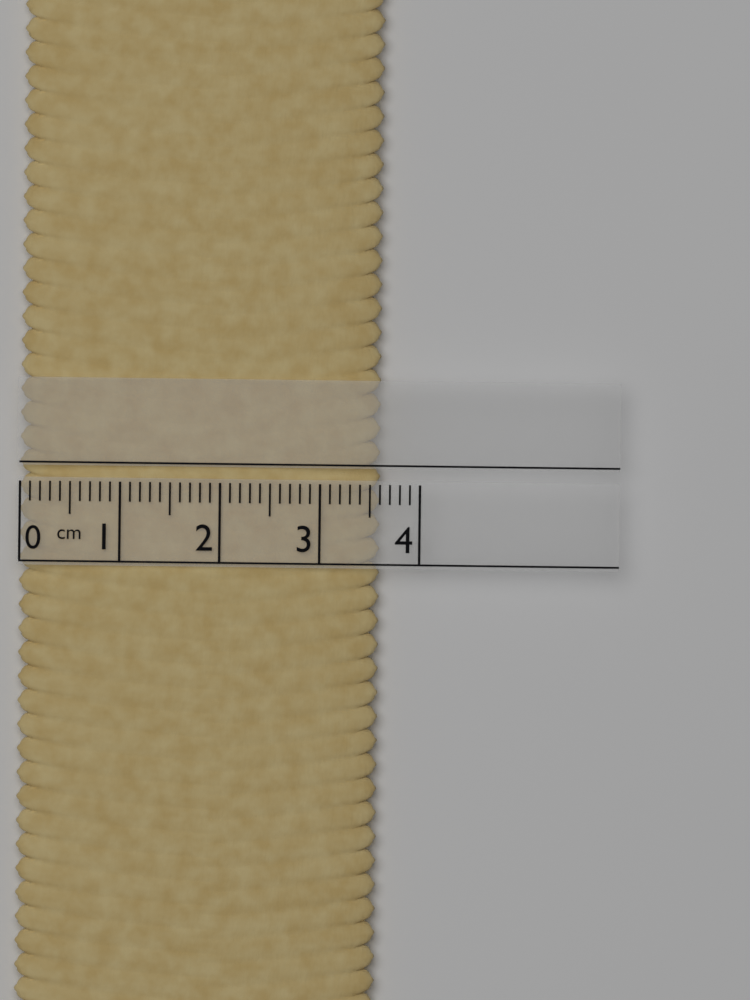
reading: 3.6 cm
